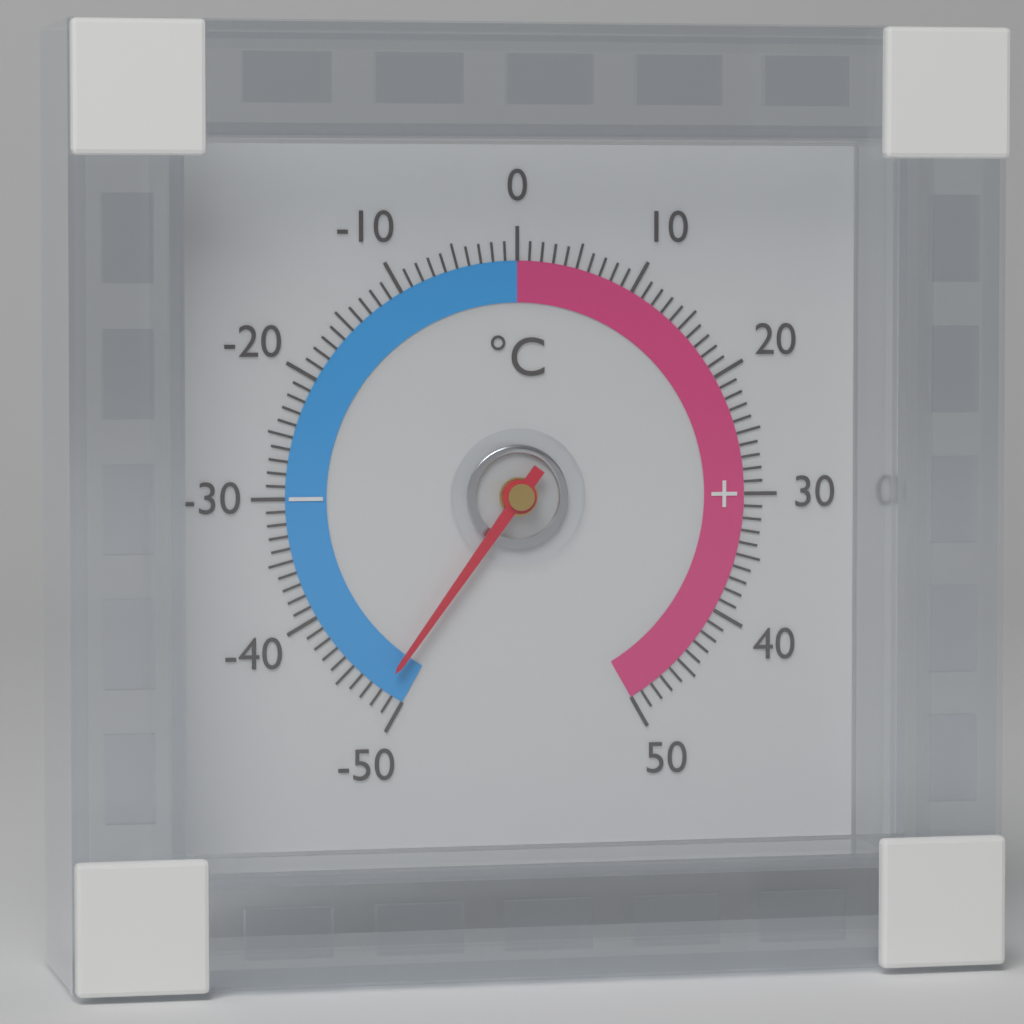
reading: -48 °C
